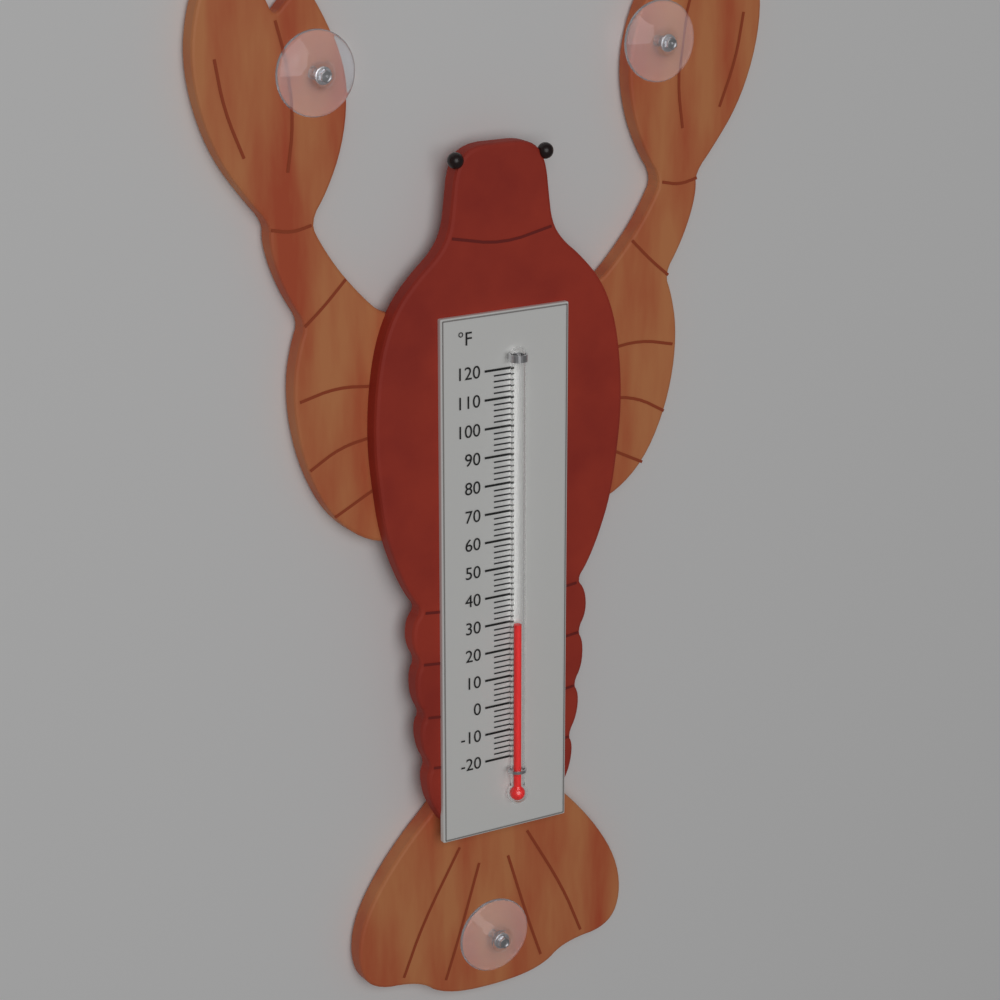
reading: 30 °F
